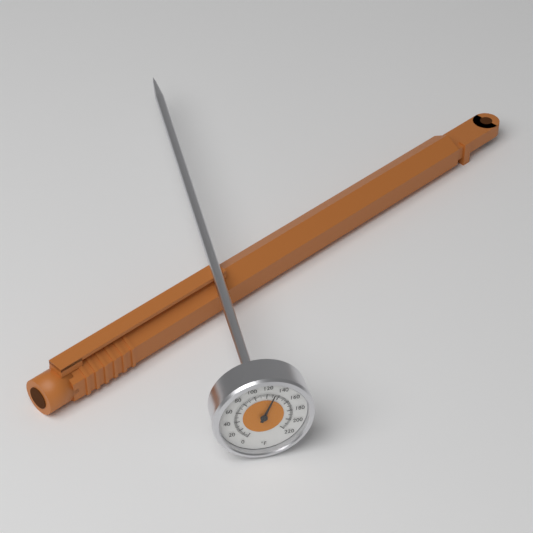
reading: 132 °F
